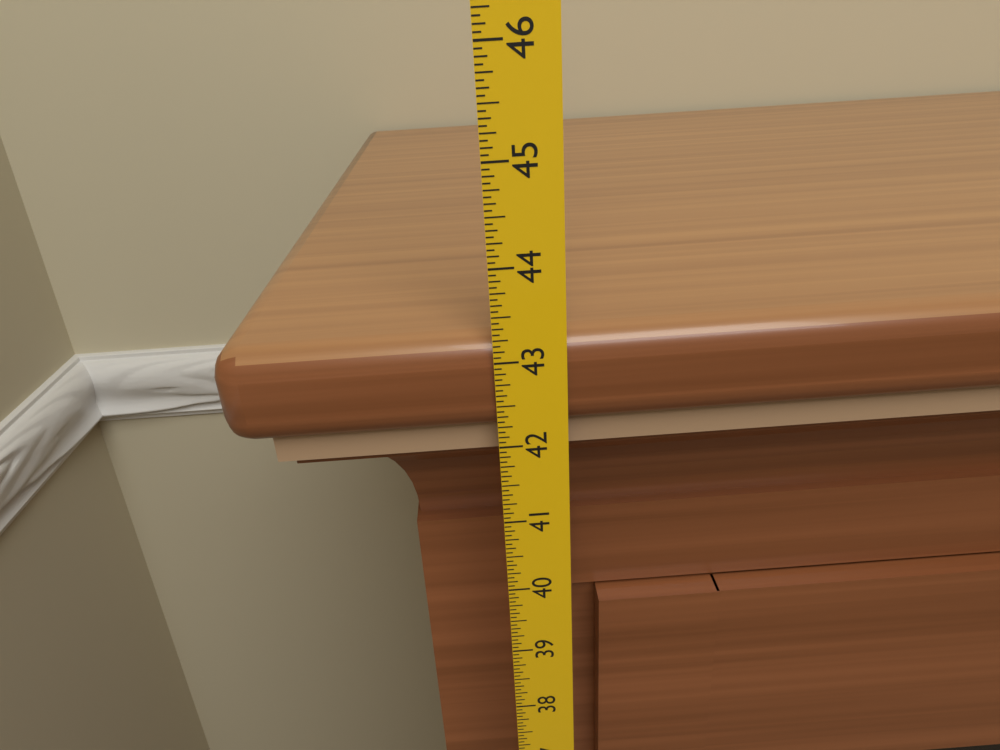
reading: 43.2500 in
